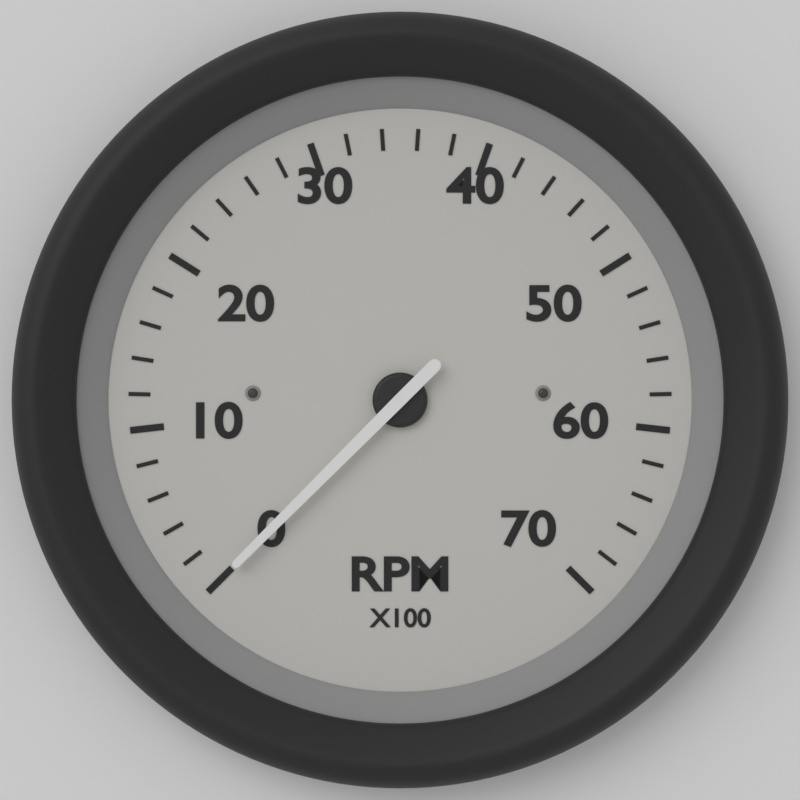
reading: 0 RPM
